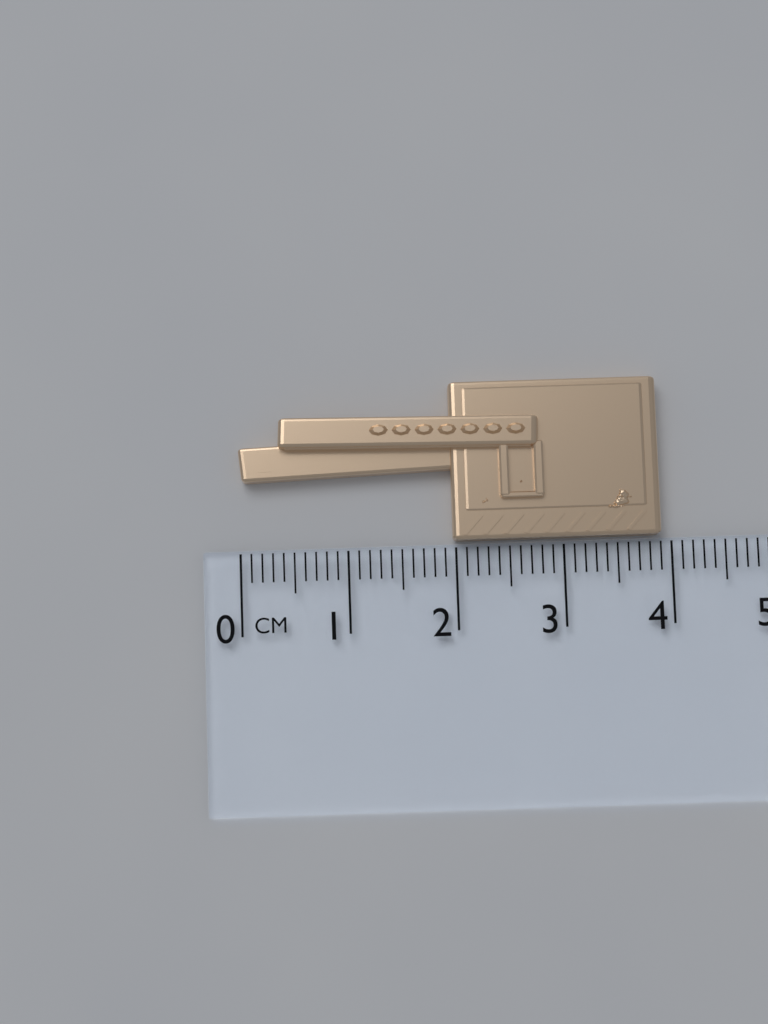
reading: 3.9 cm
